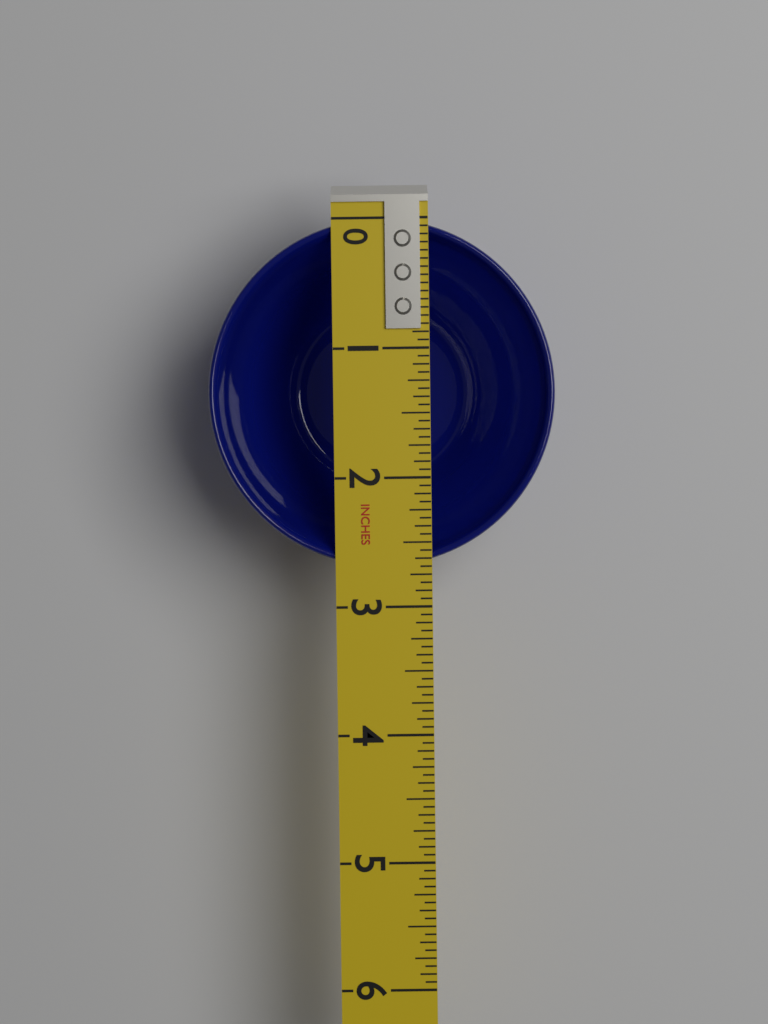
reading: 2.6875 in
